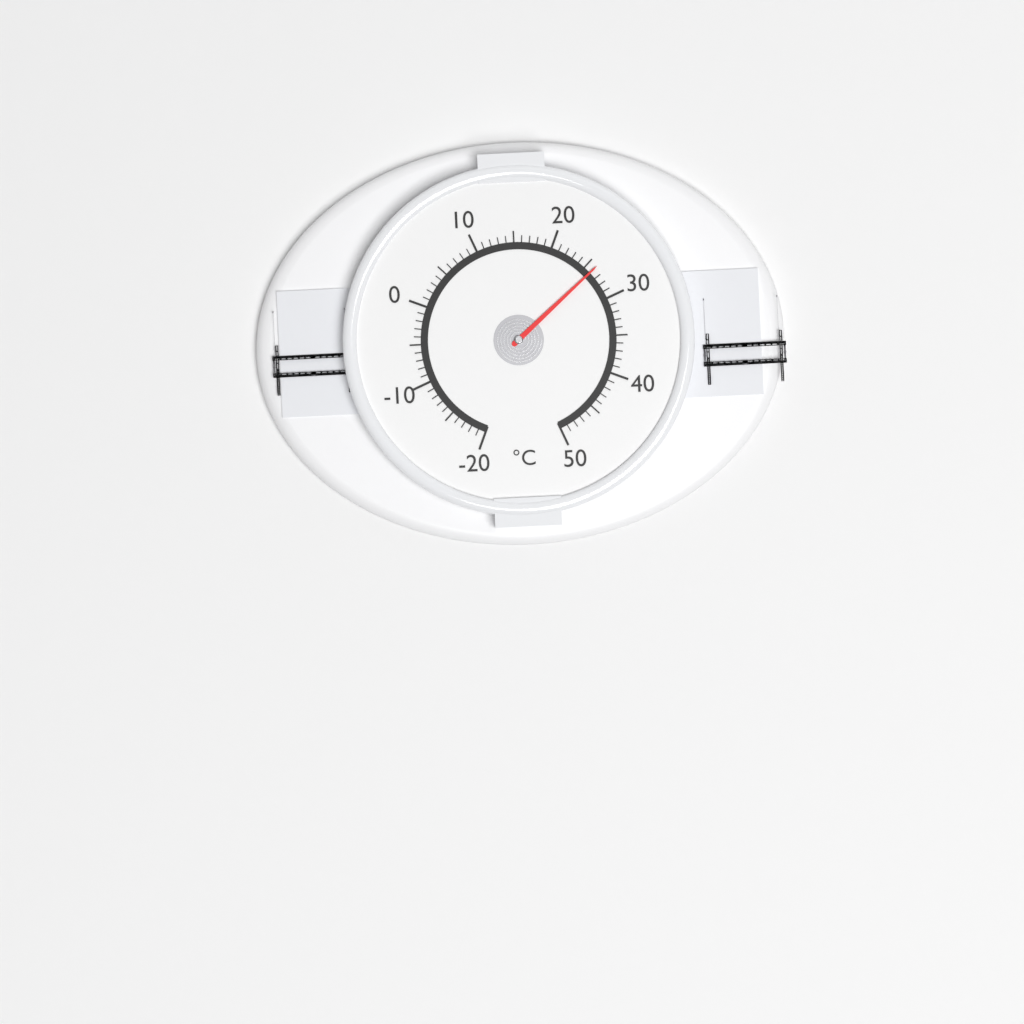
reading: 26 °C
